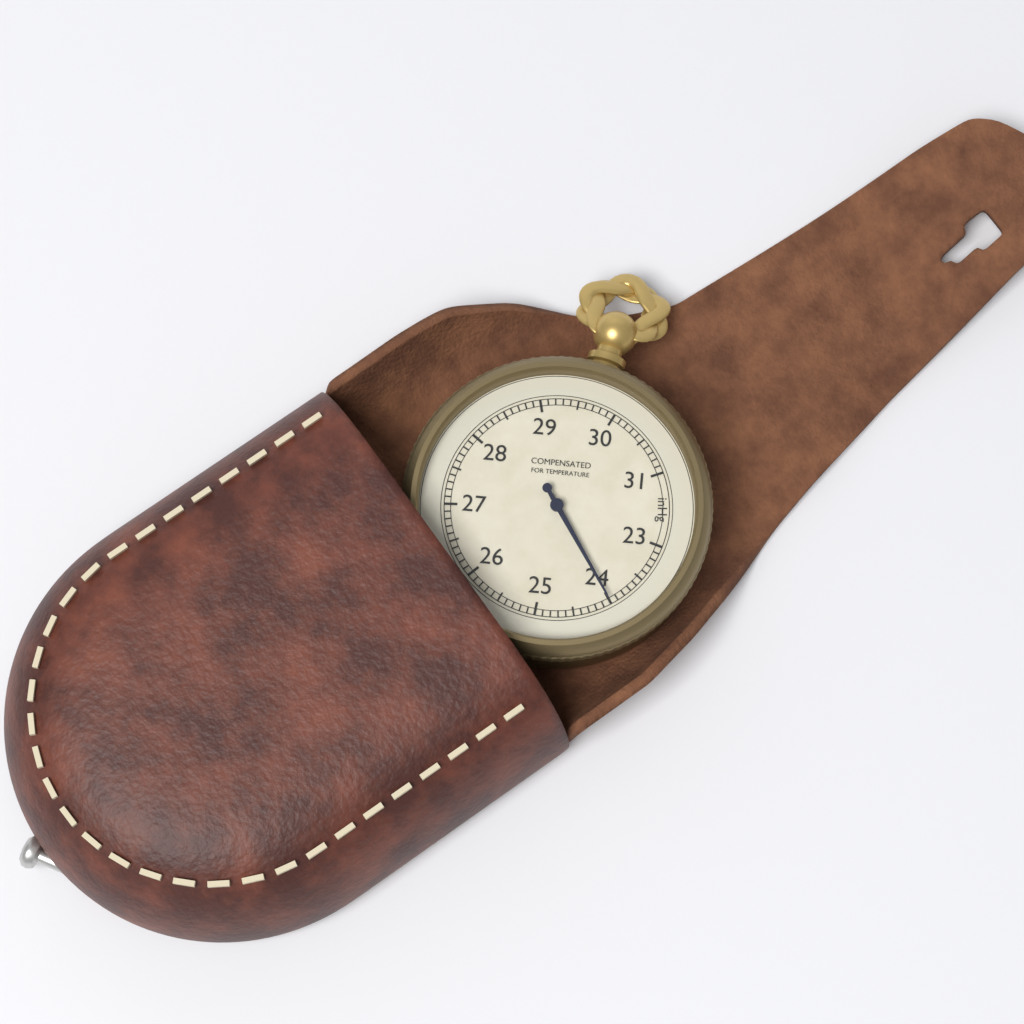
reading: 24.0 inHg
